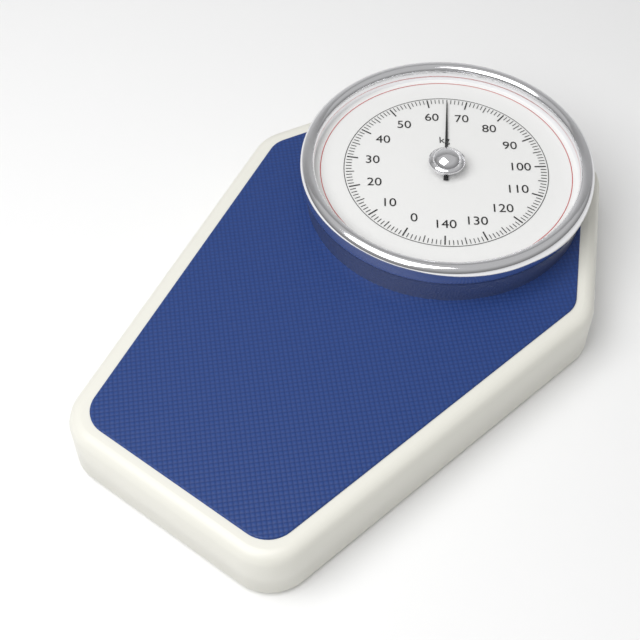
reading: 65 kg
